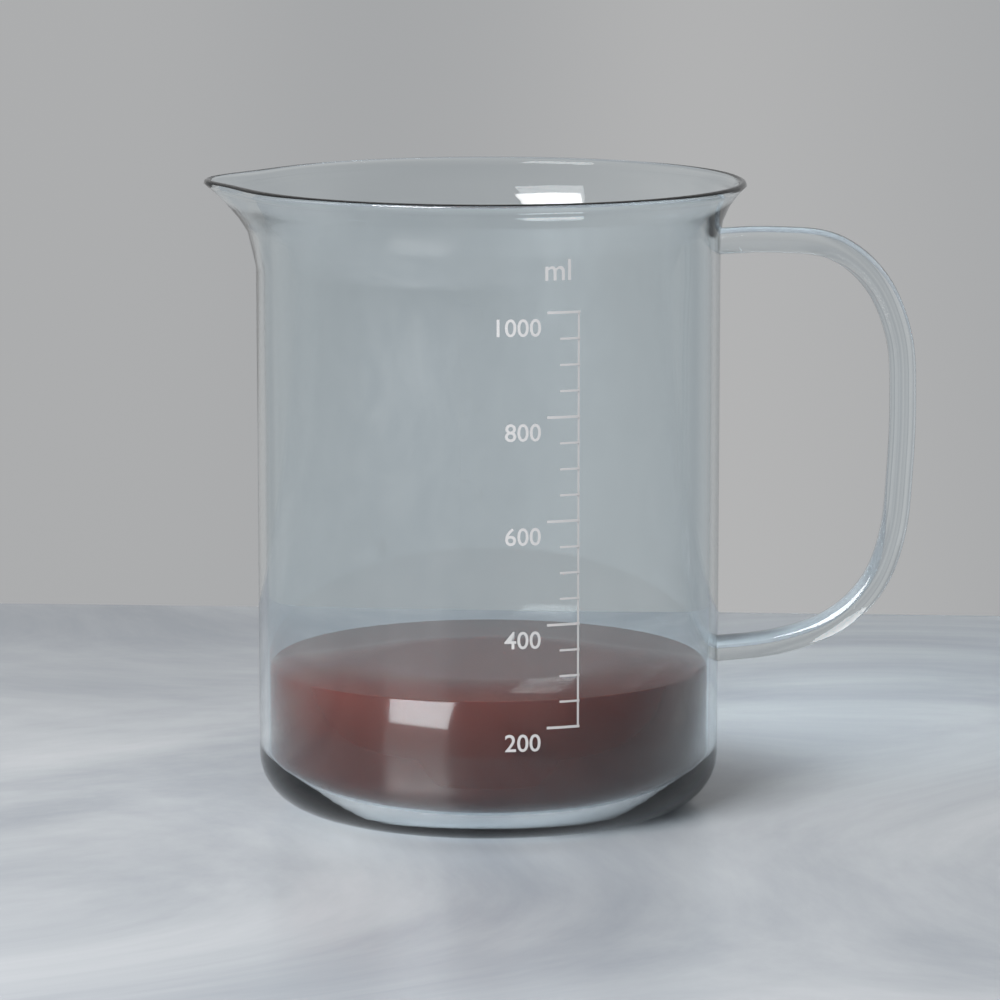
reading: 250 ml
